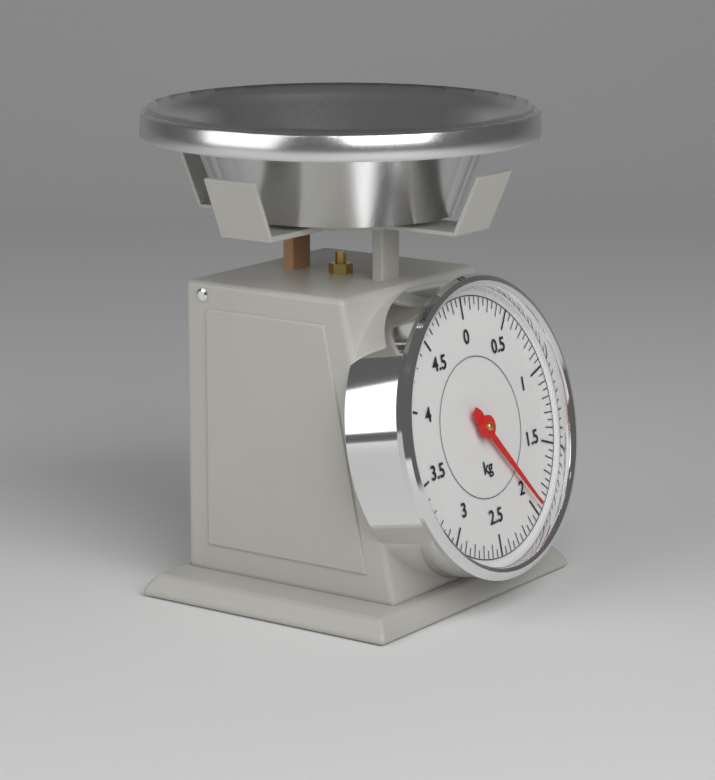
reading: 1.95 kg
